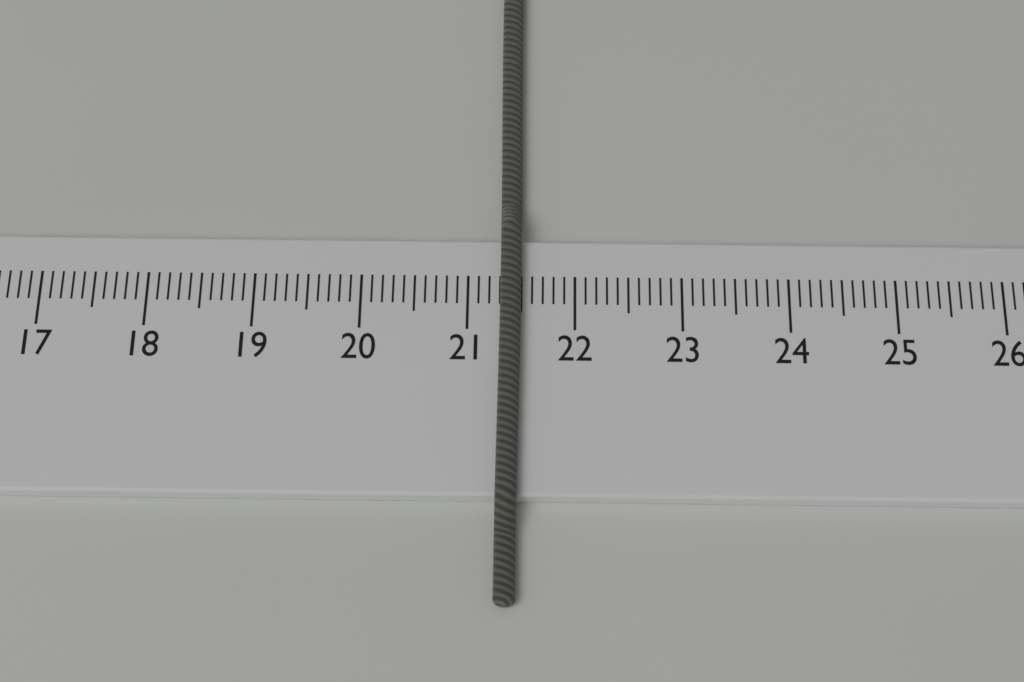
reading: 21.5 cm
